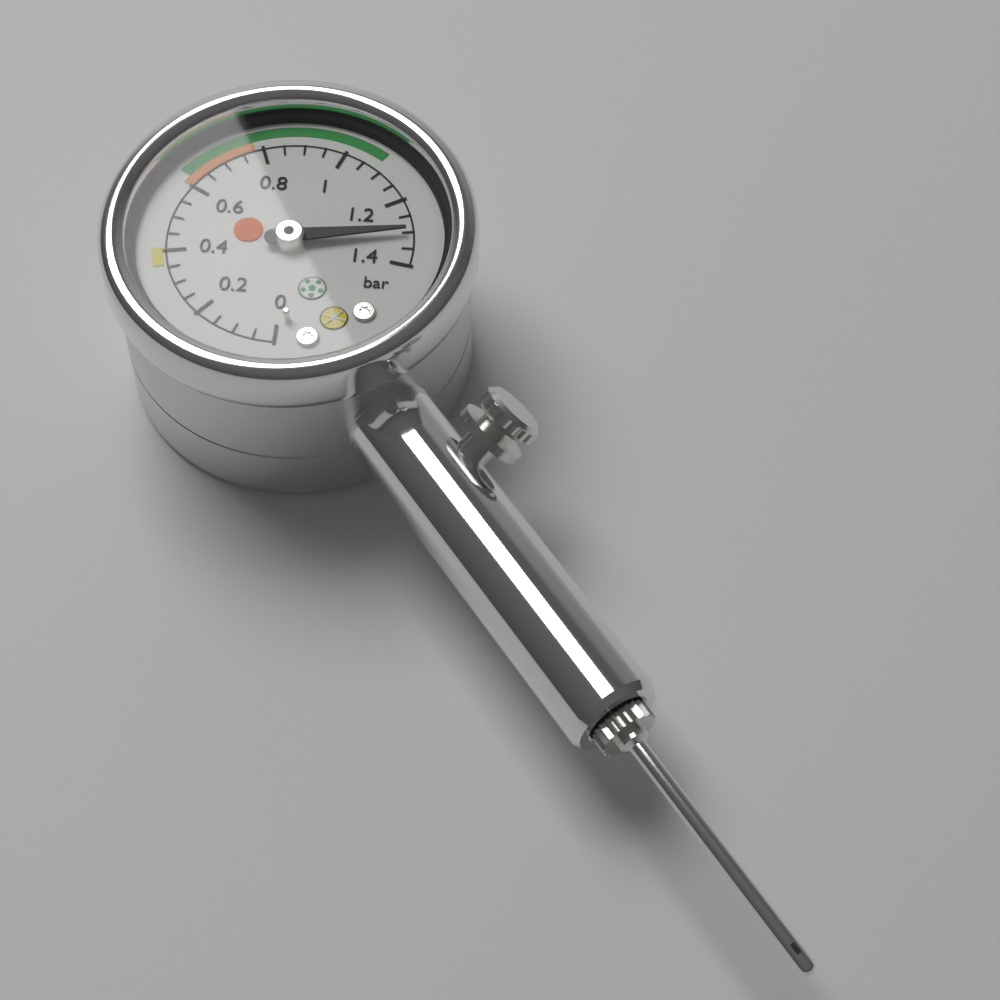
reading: 1.30 bar
